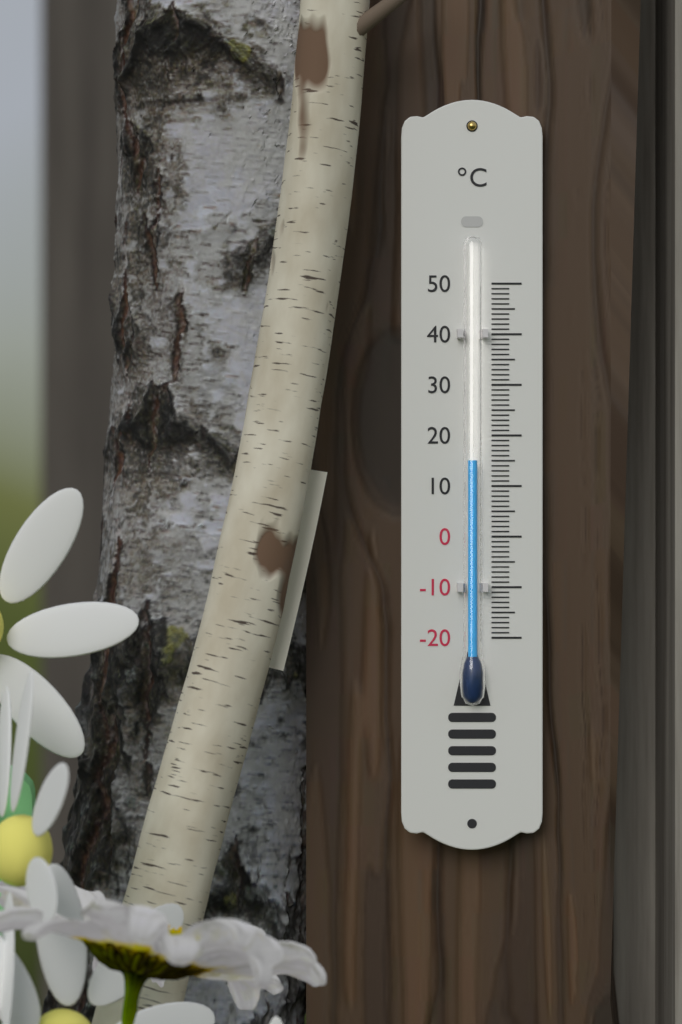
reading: 15 °C
